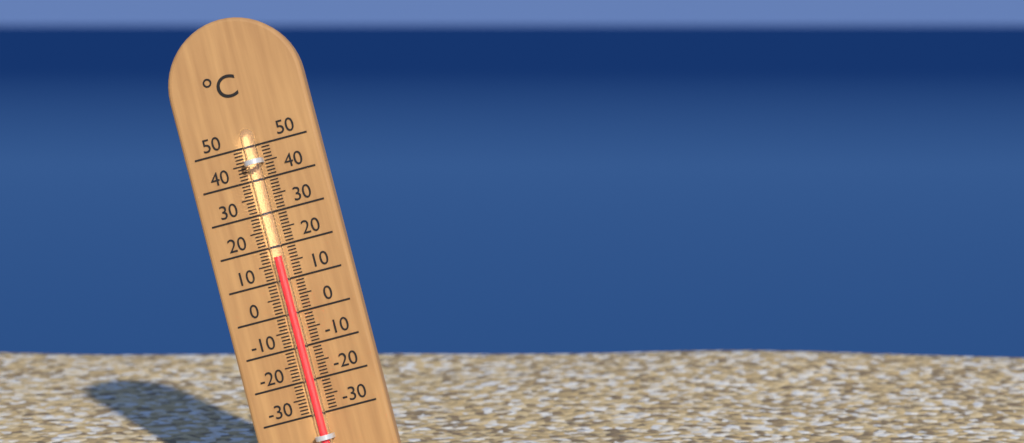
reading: 17 °C
